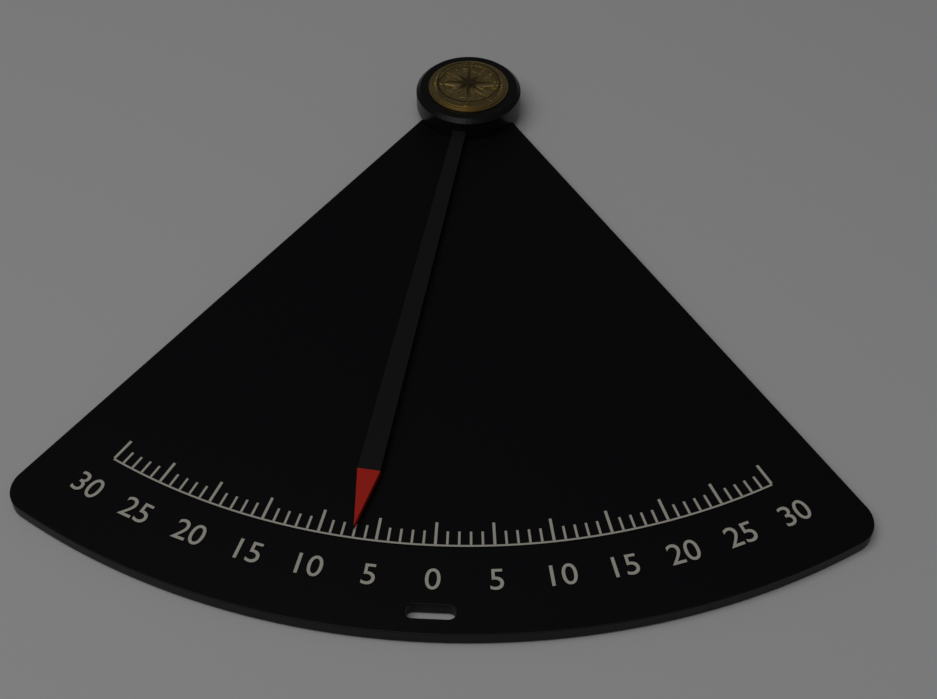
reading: -7 (no unit)
